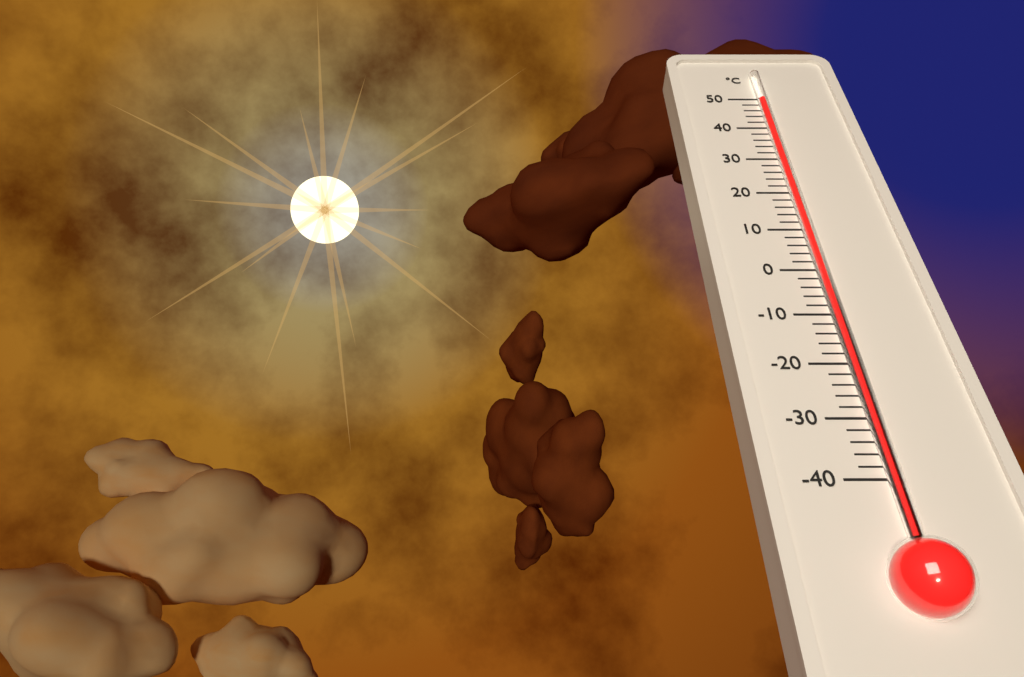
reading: 48 °C
